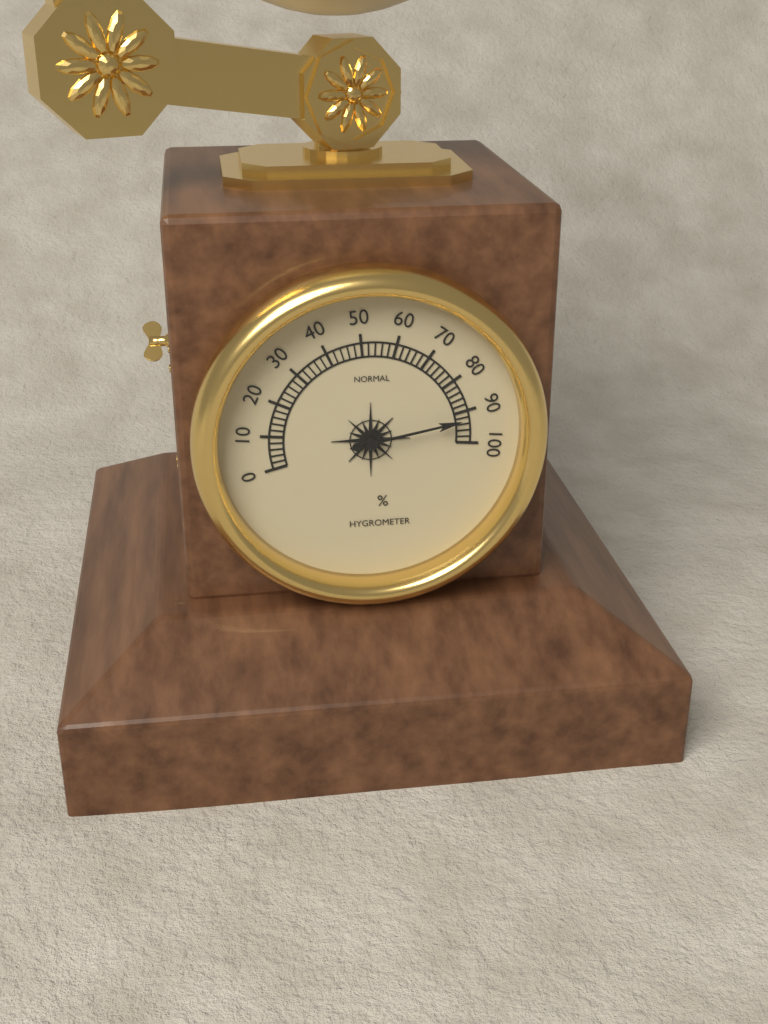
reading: 92 %
